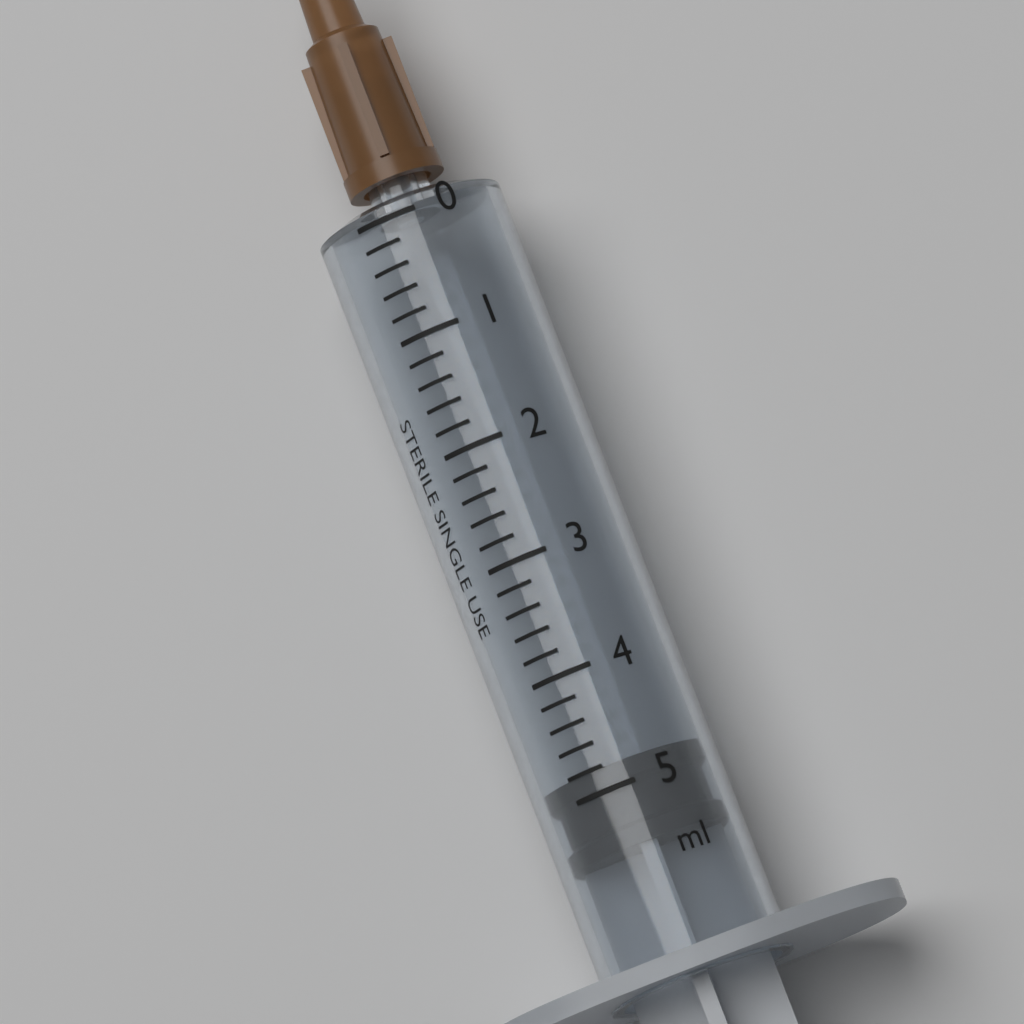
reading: 4.8 ml
